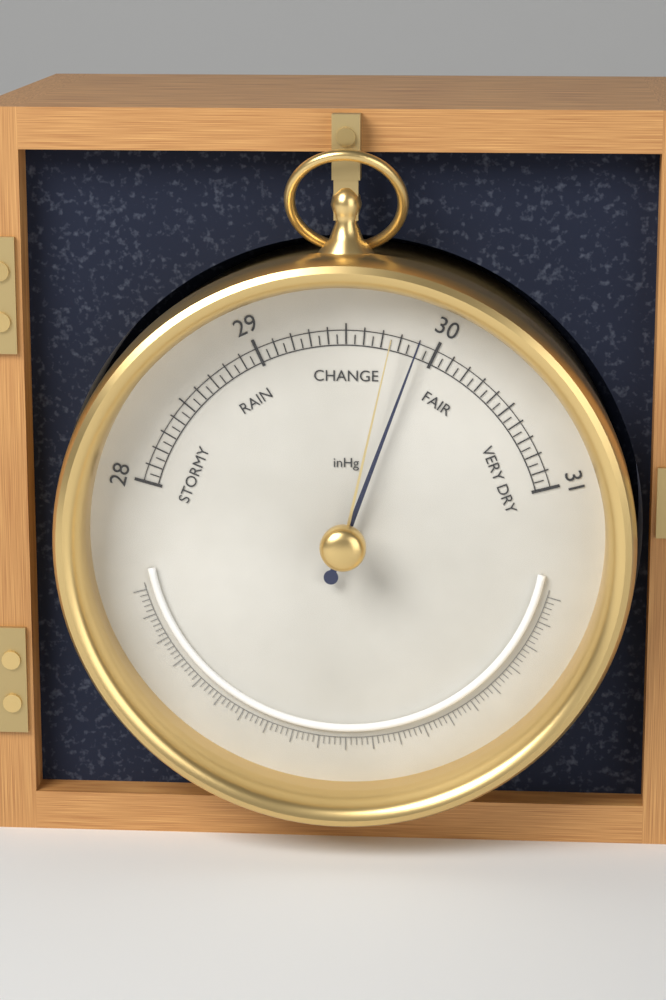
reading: 29.90 inHg
